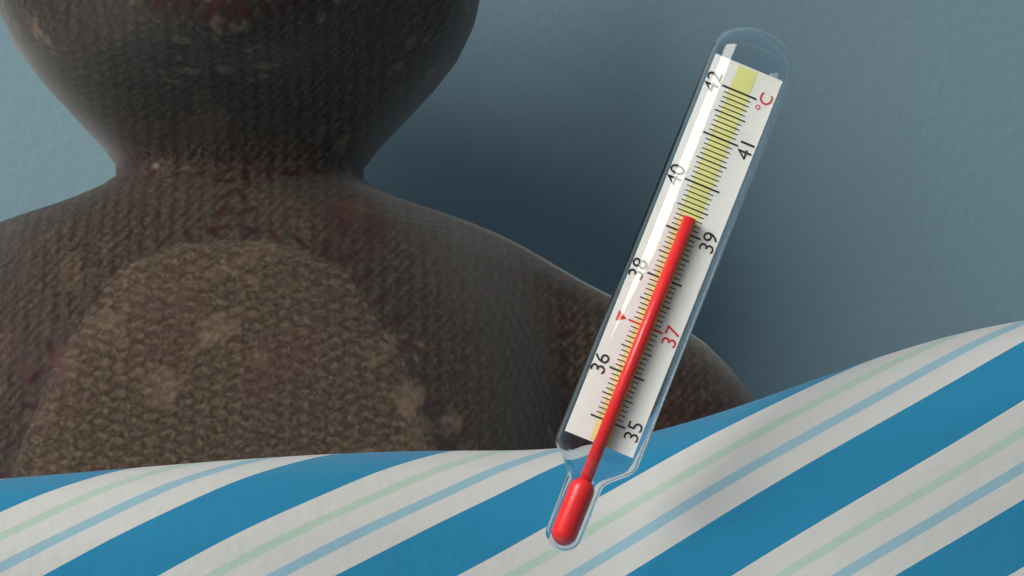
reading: 39.3 °C
